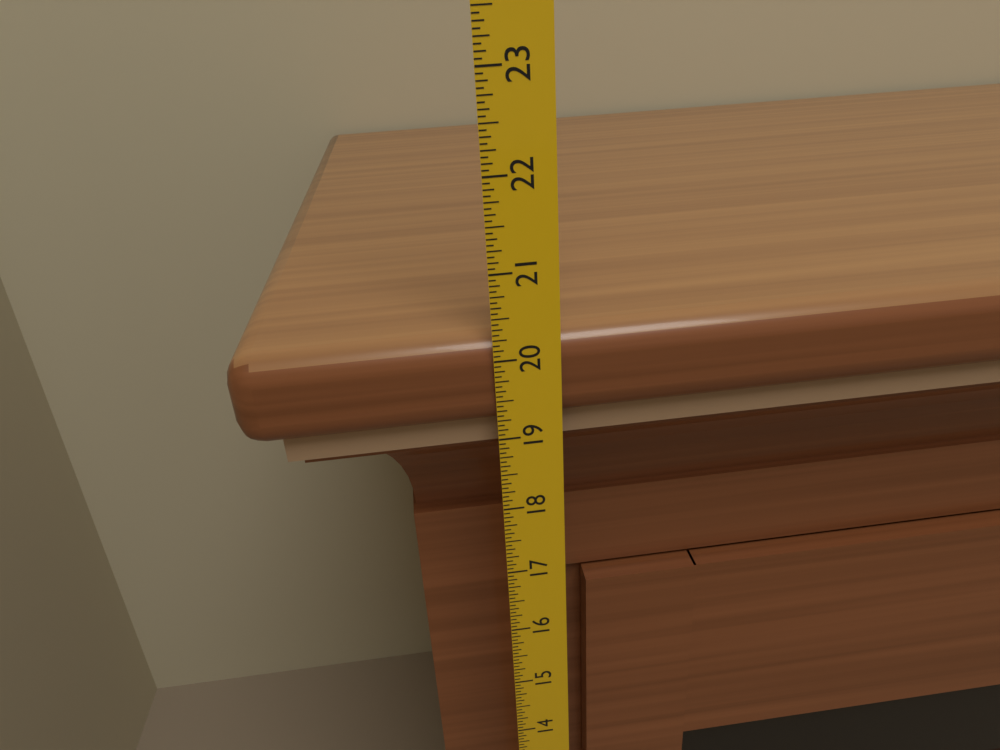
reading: 20.2500 in
